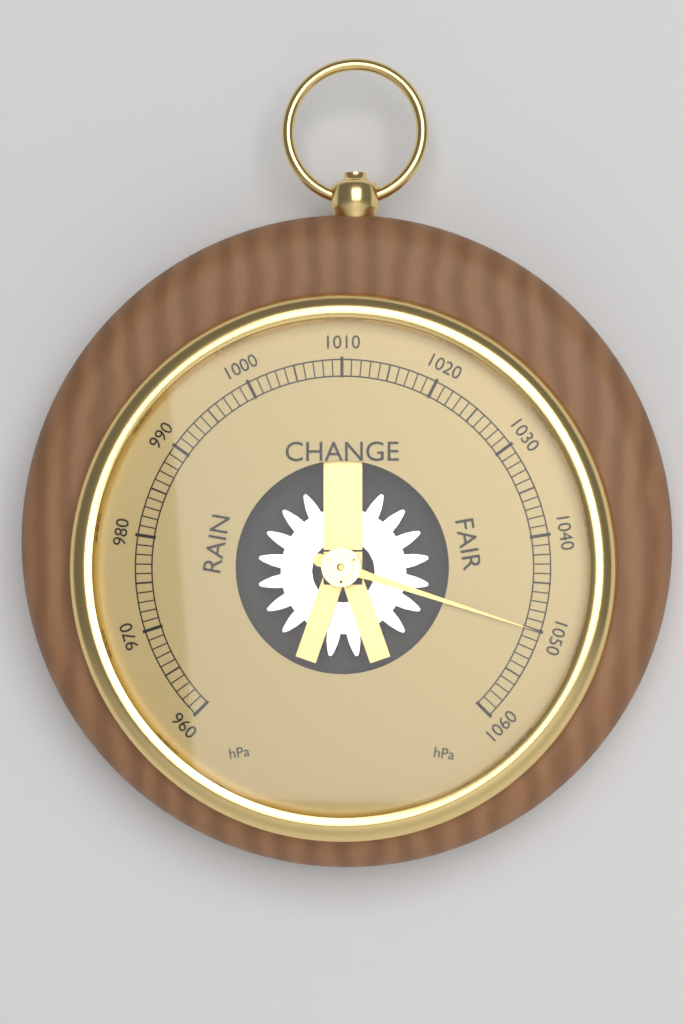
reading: 1050 hPa
